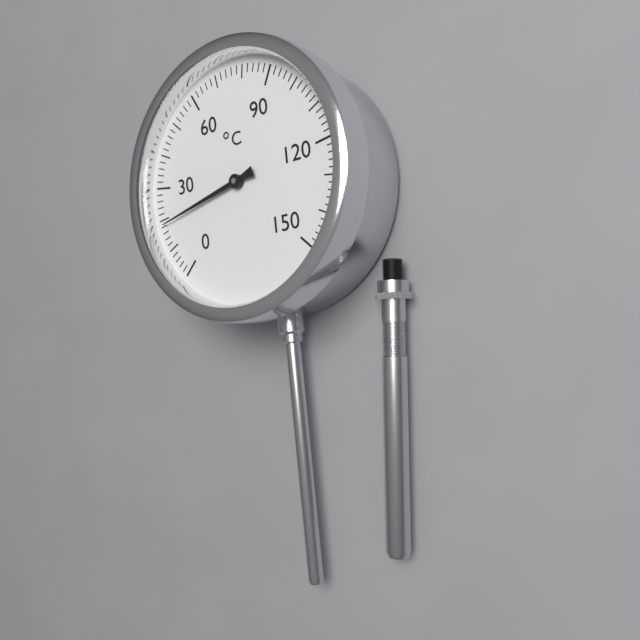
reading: 18 °C
